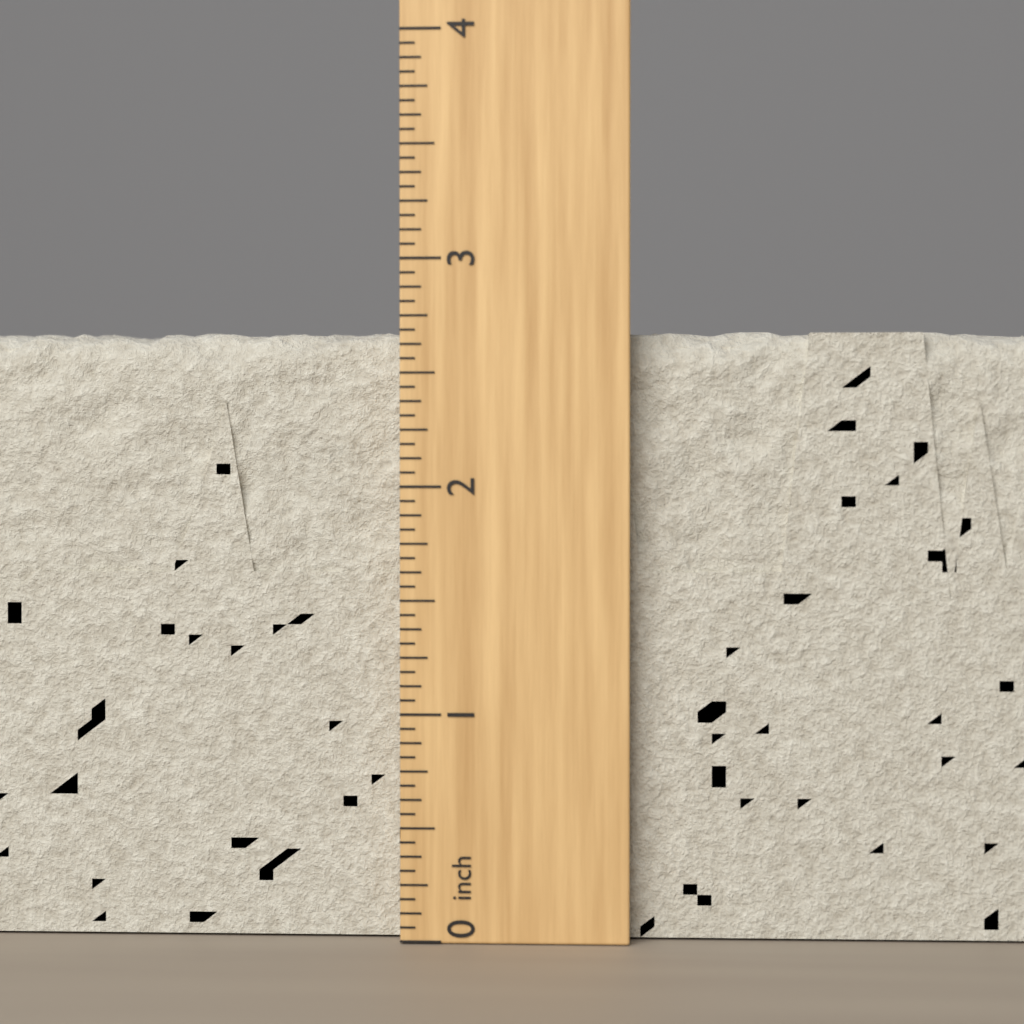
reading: 2.6875 inch
